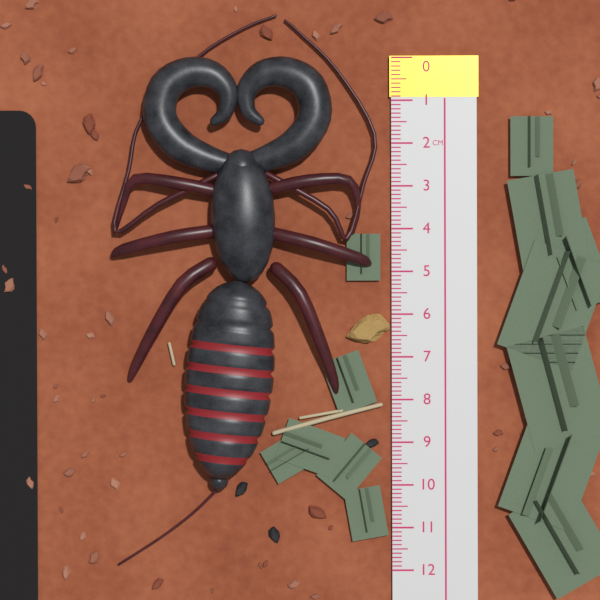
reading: 10.1 cm
